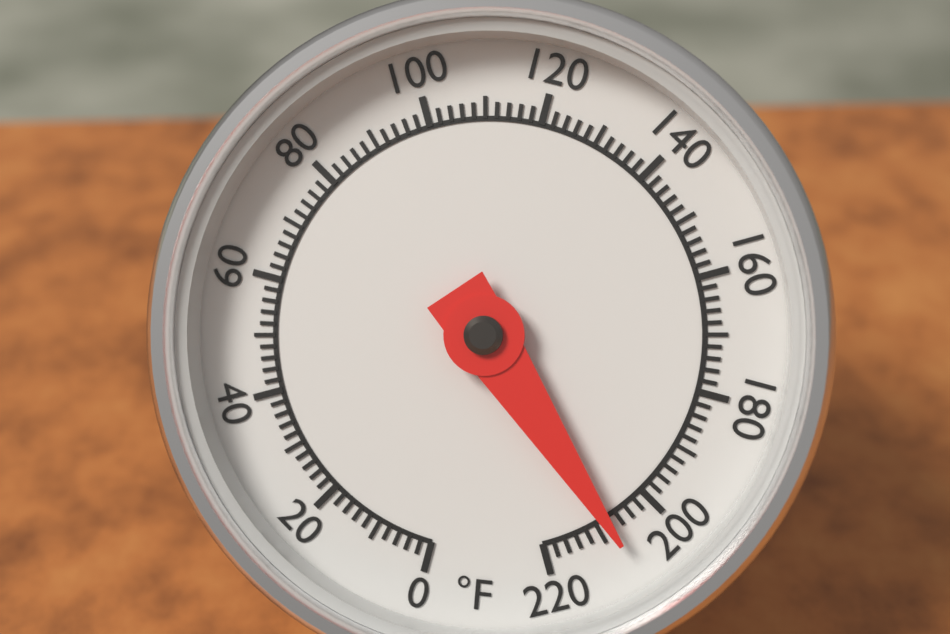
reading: 208 °F
